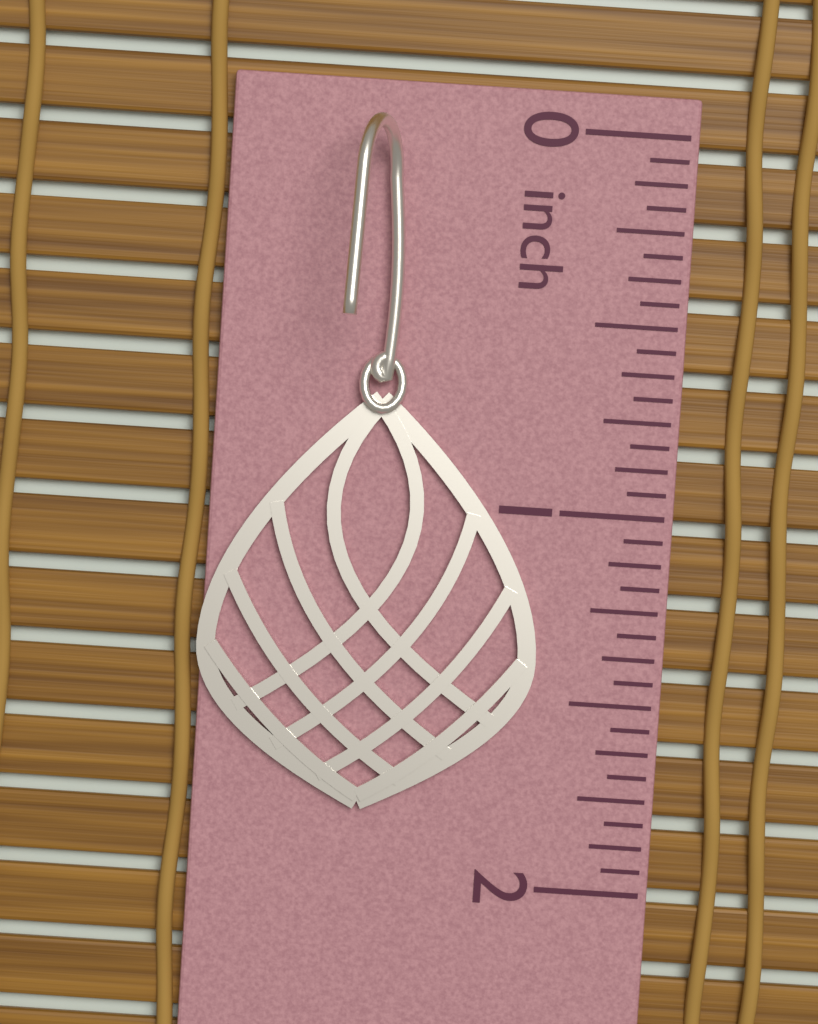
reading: 1.8125 inch
